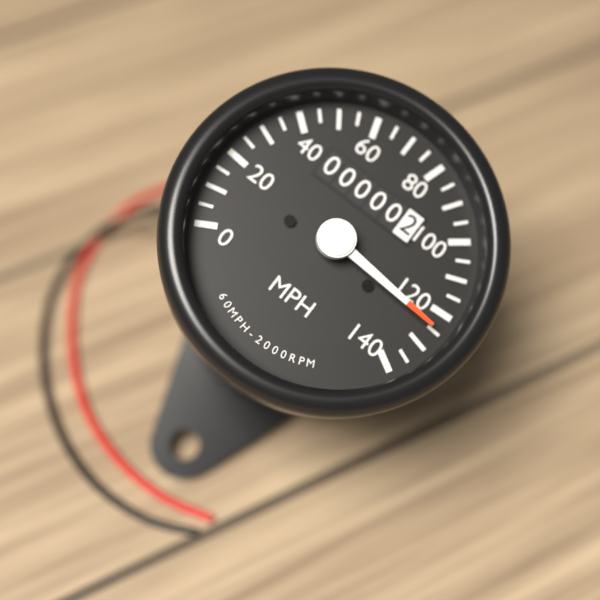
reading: 125 MPH
